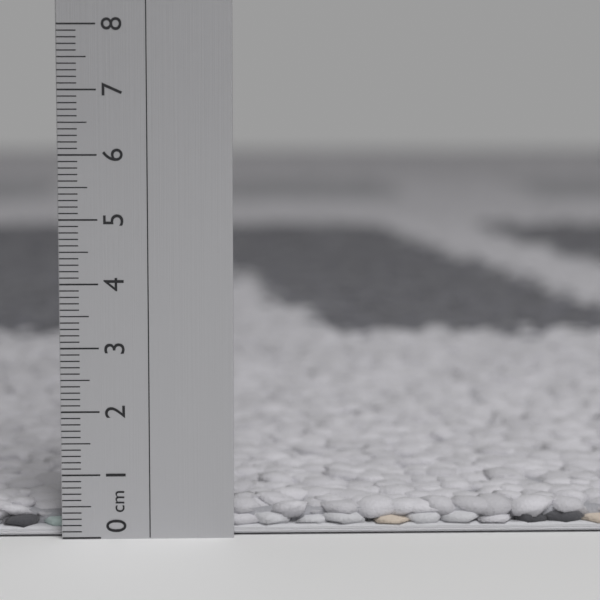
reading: 0.5 cm
